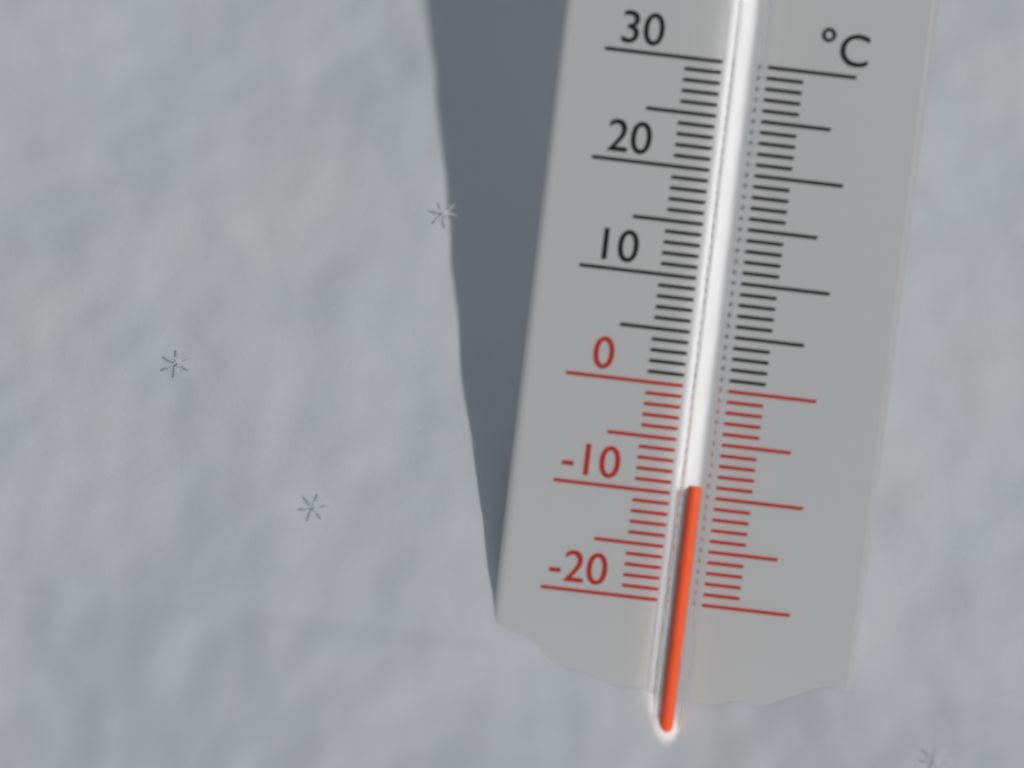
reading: -9 °C
